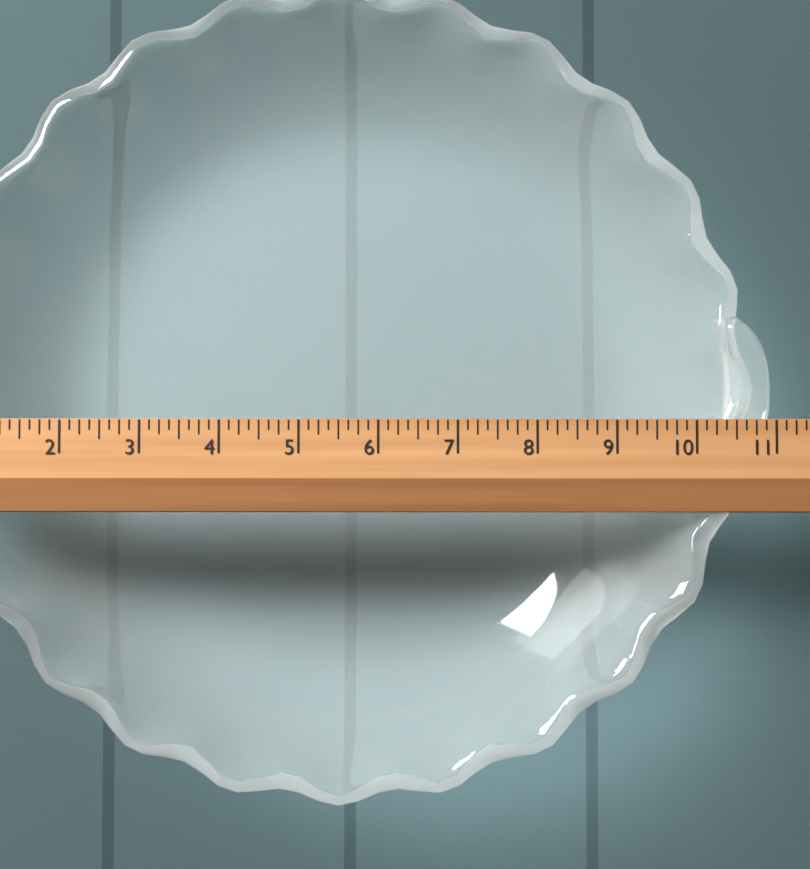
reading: 11.000 (no unit)
